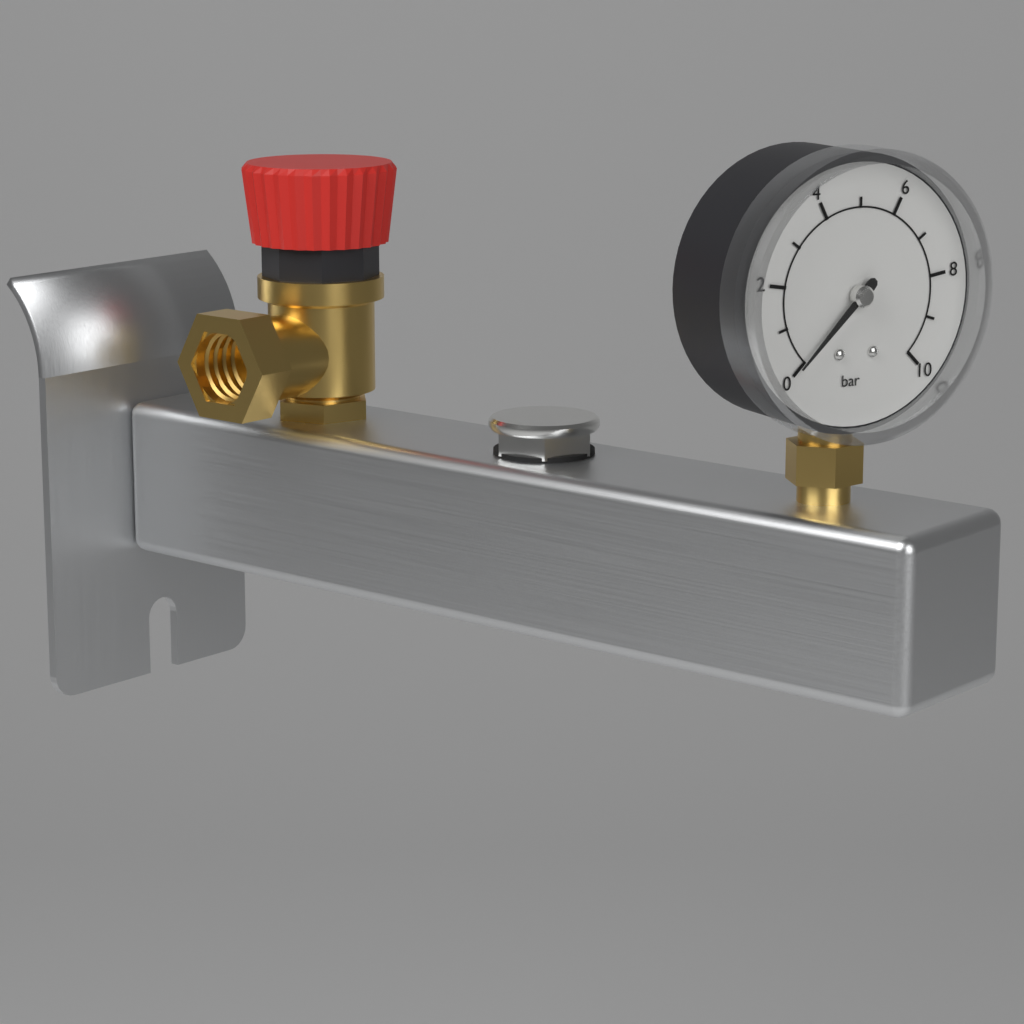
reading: 0 bar
